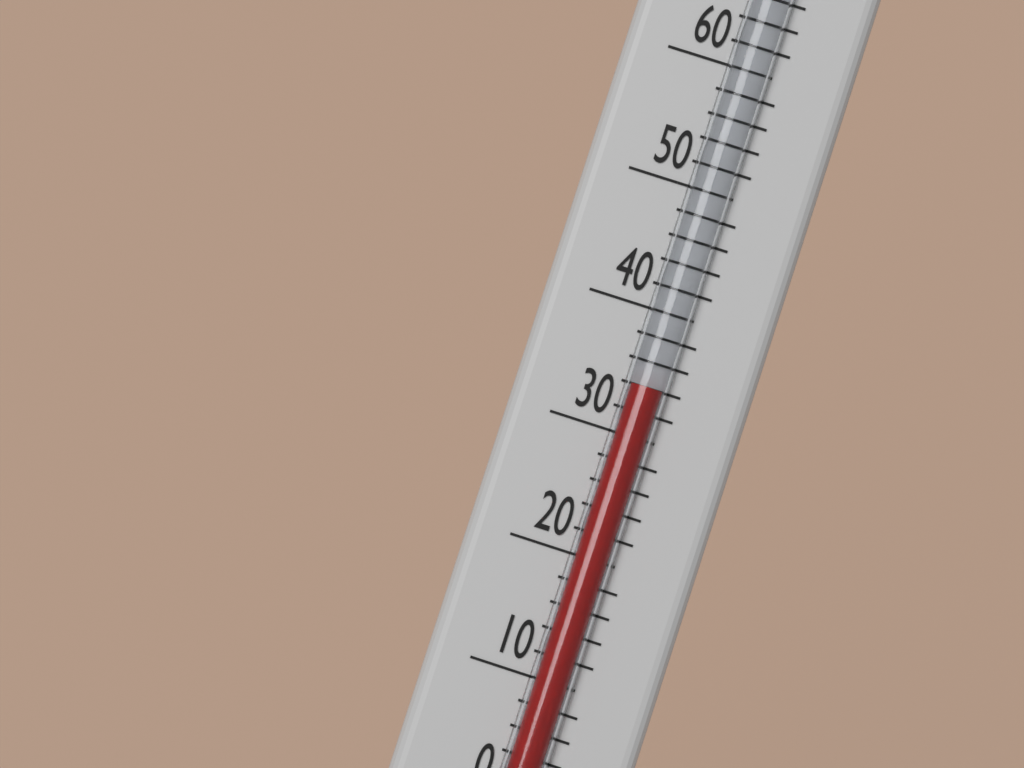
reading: 34 °F
